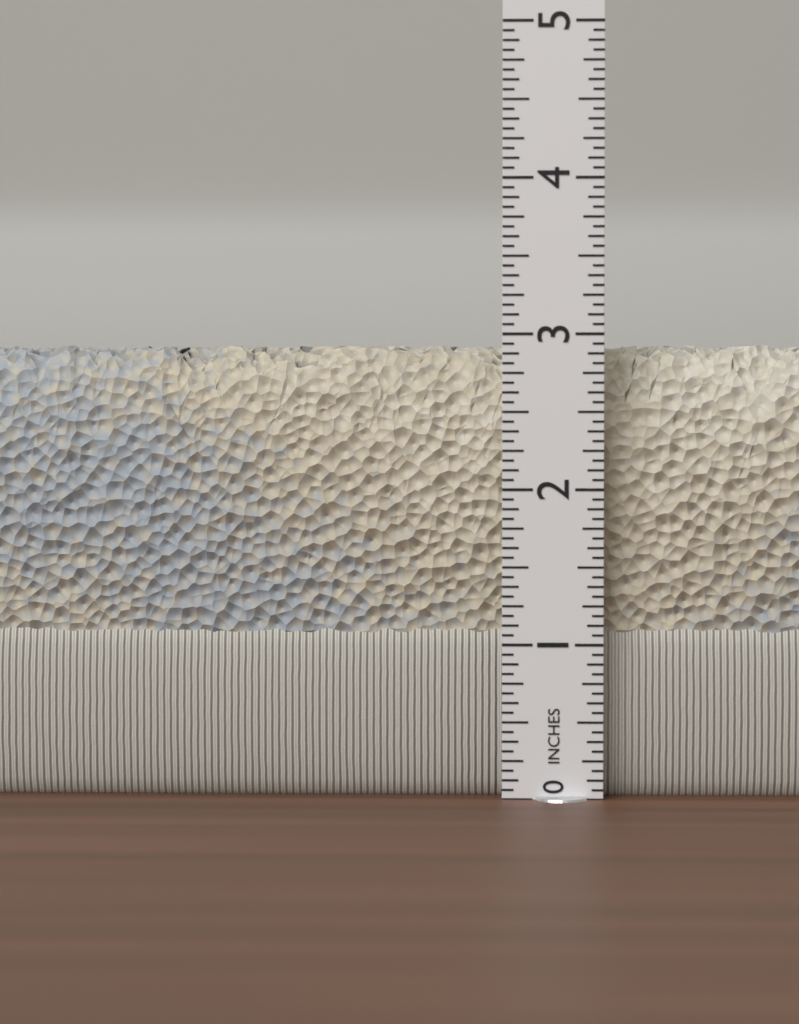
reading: 2.9375 in
